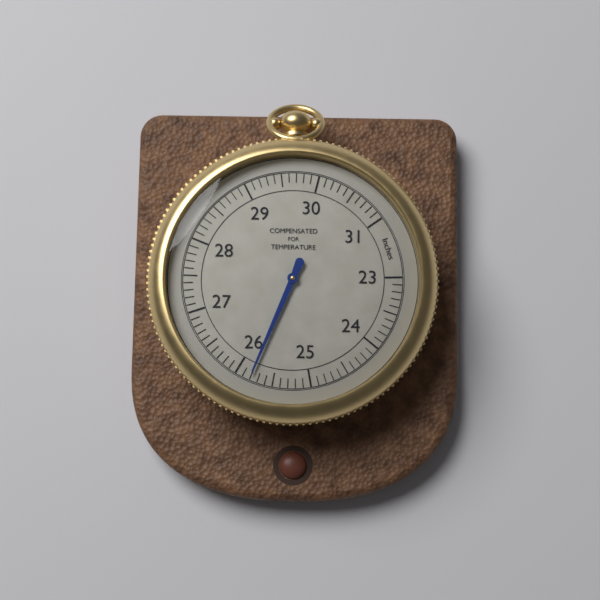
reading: 25.8 inches
